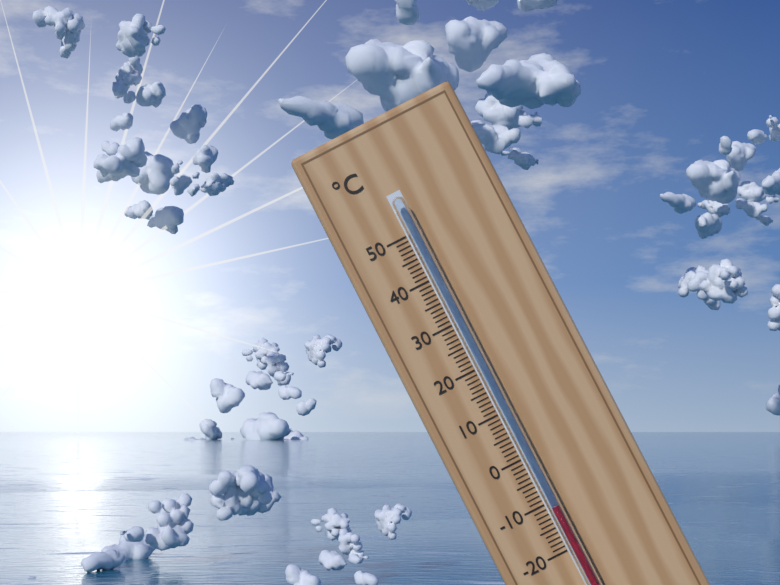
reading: -11 °C
